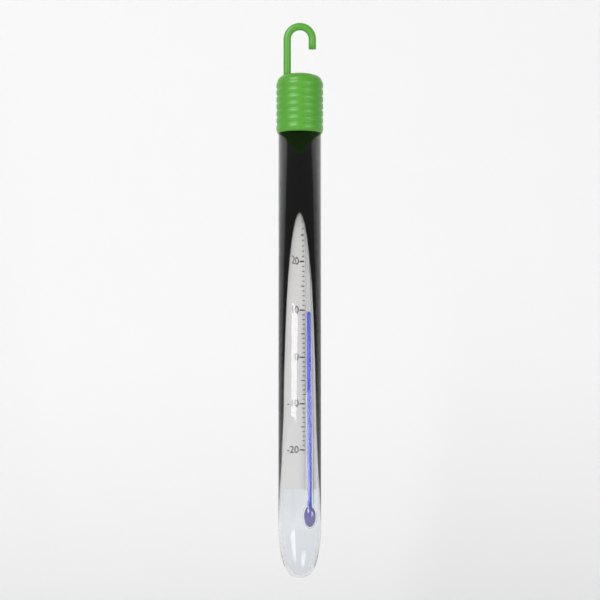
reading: 10 °C
